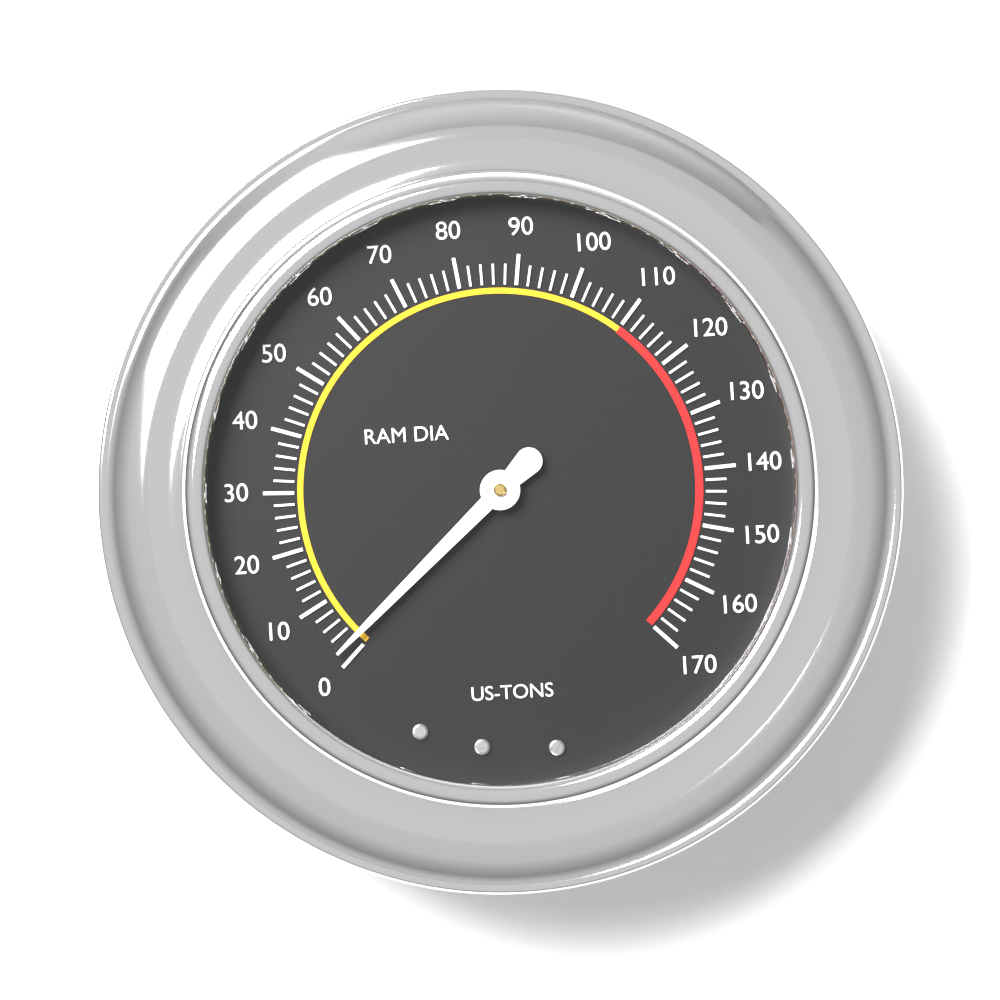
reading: 2 US-TONS
